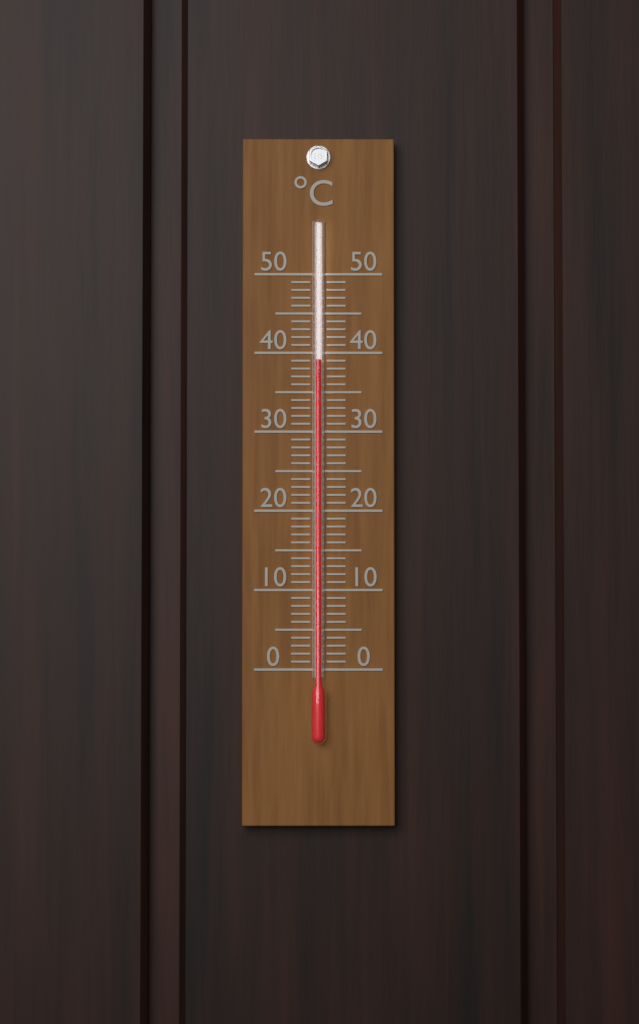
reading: 39 °C
